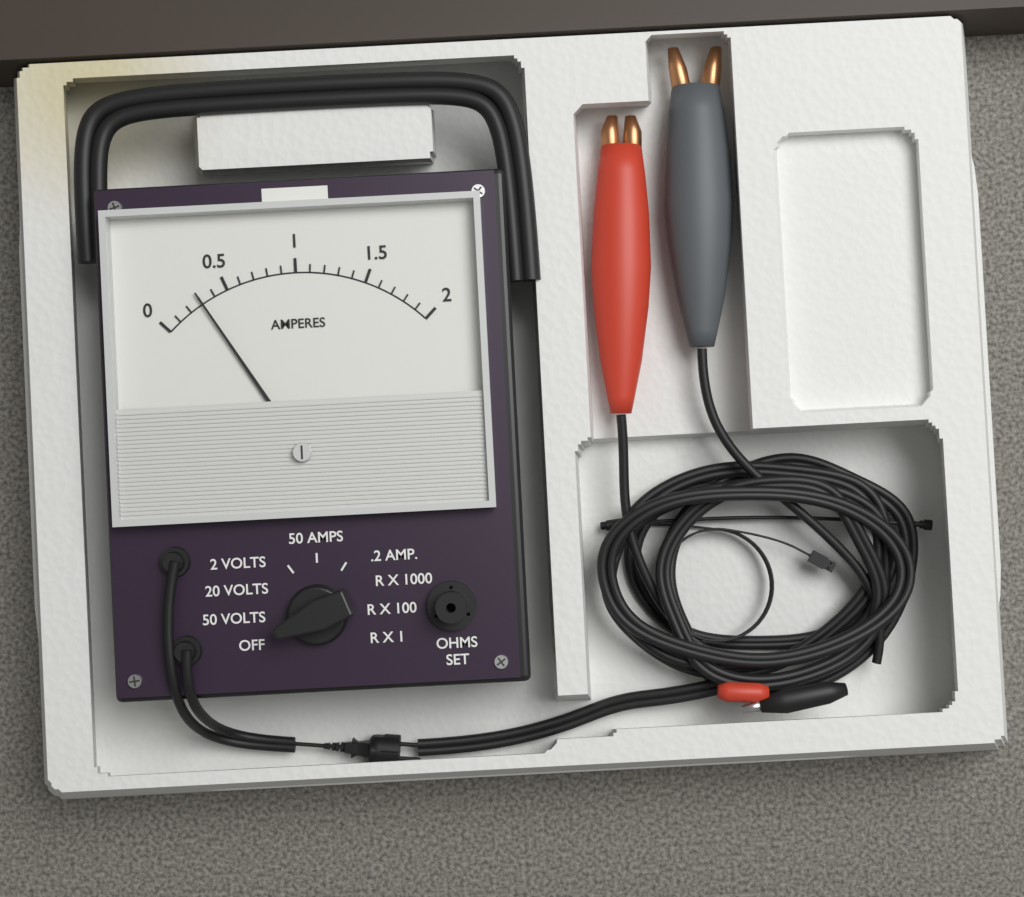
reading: 0.3 A
